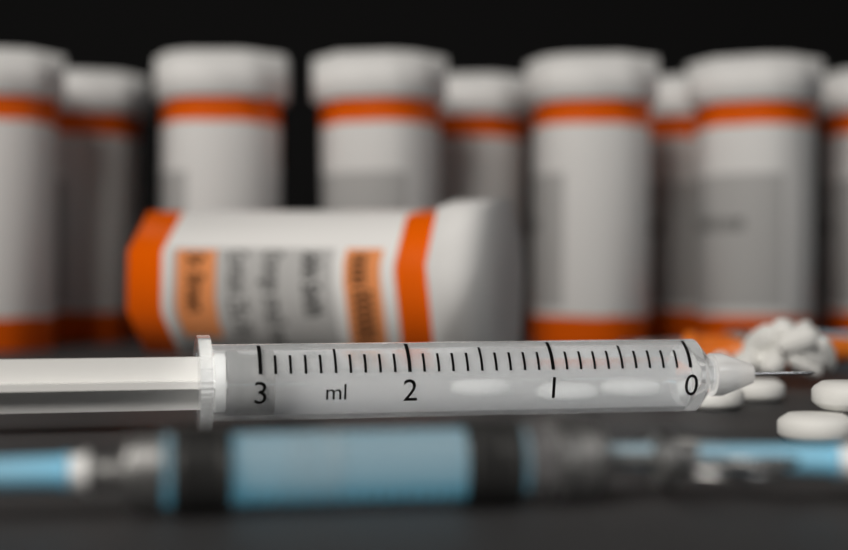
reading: 2.9 ml
